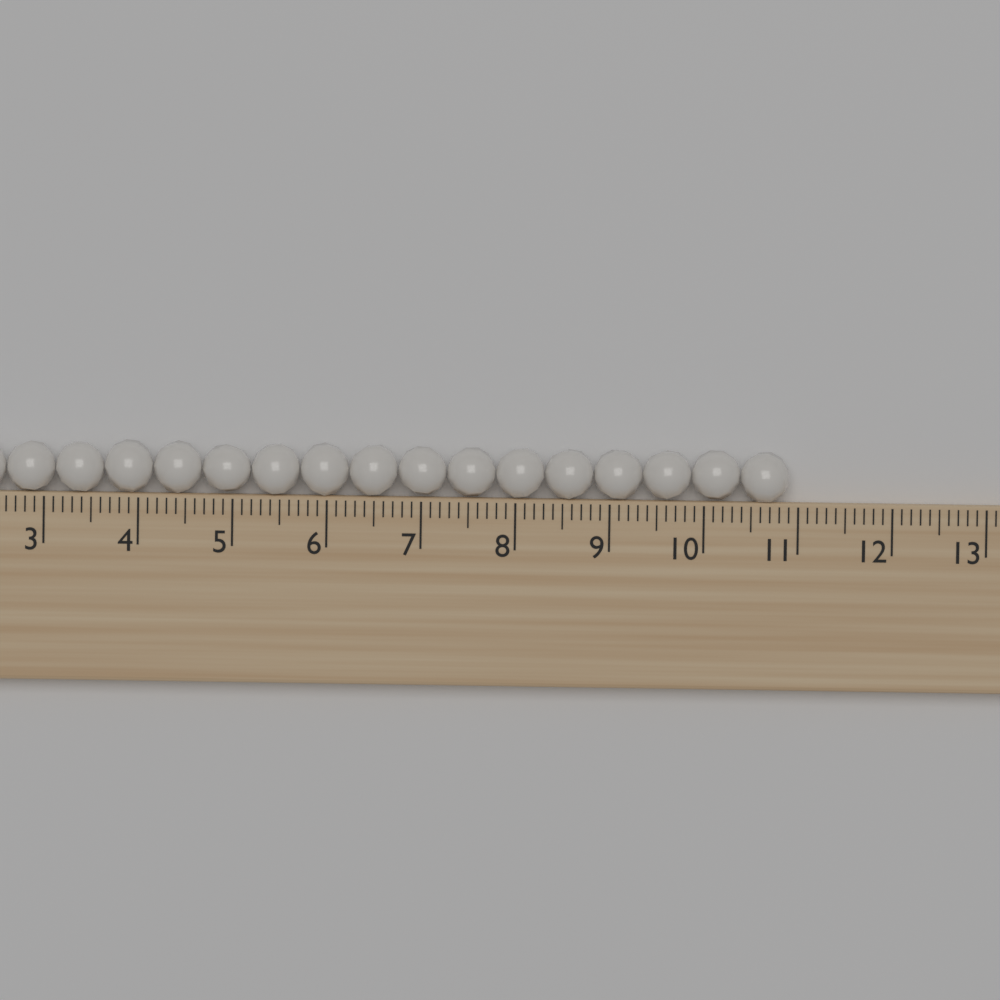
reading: 10.9 (no unit)
